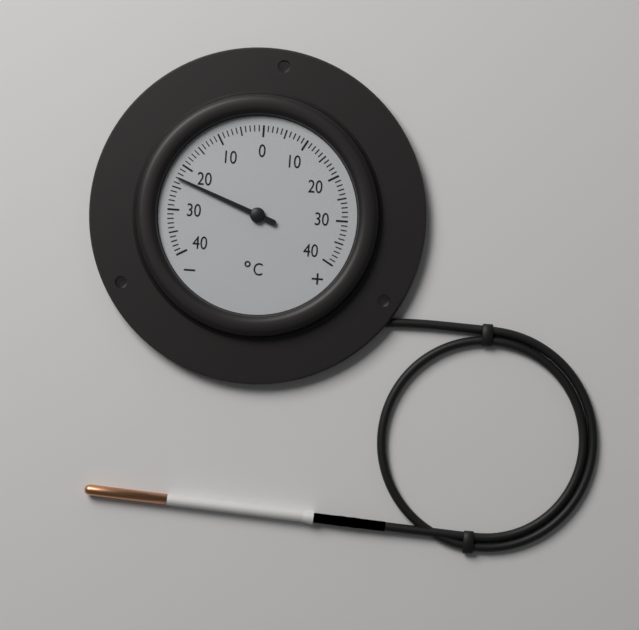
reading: -23 °C
